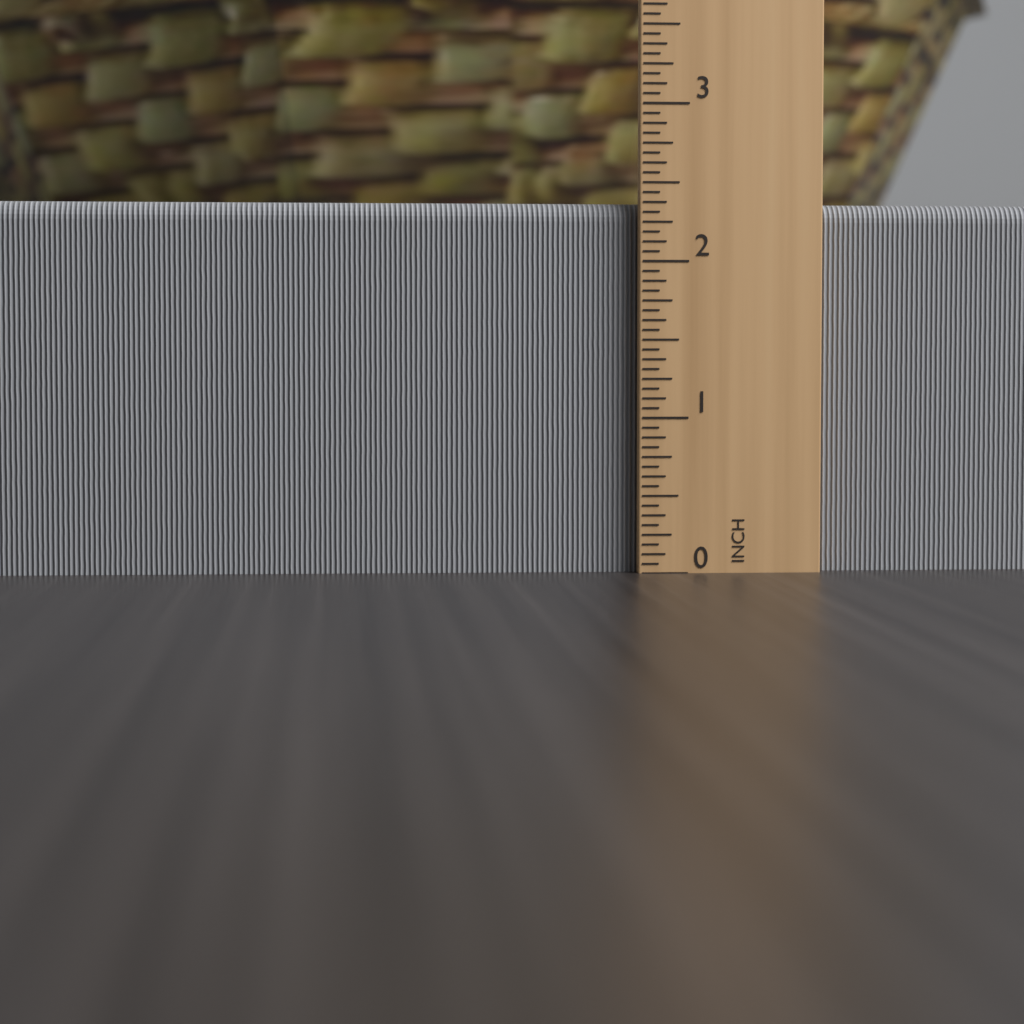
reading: 2.3750 in
